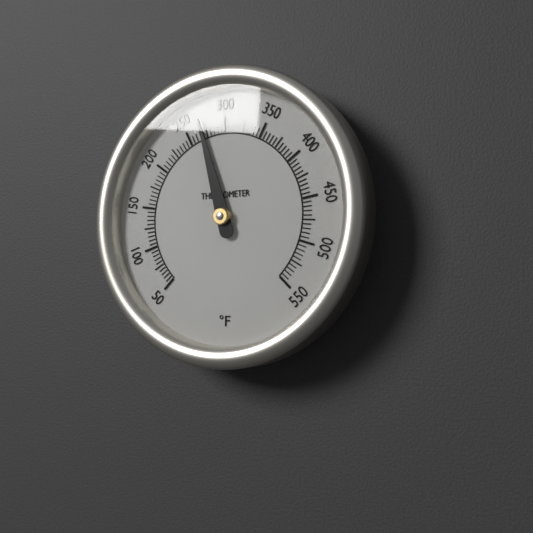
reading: 270 °F
